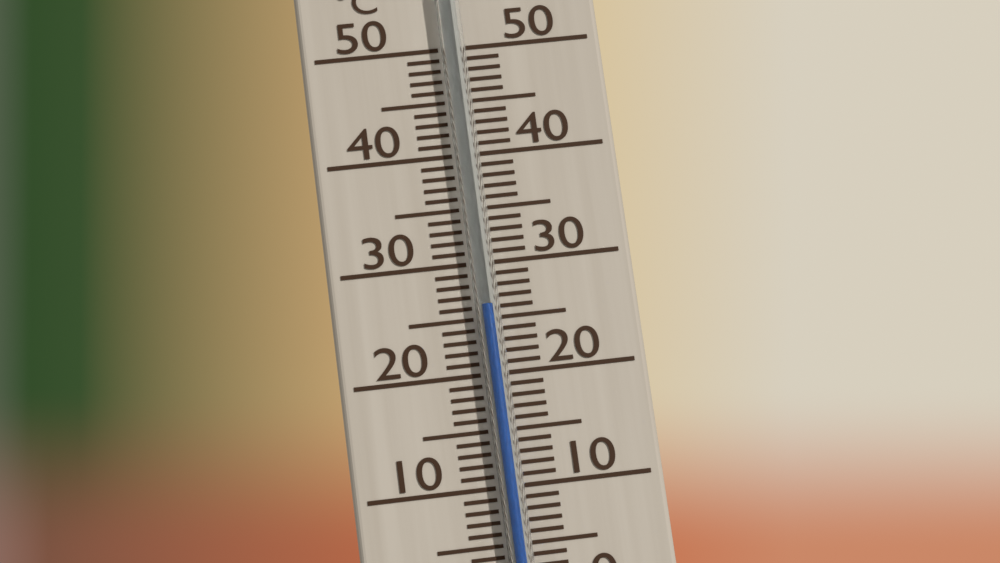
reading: 26 °C
